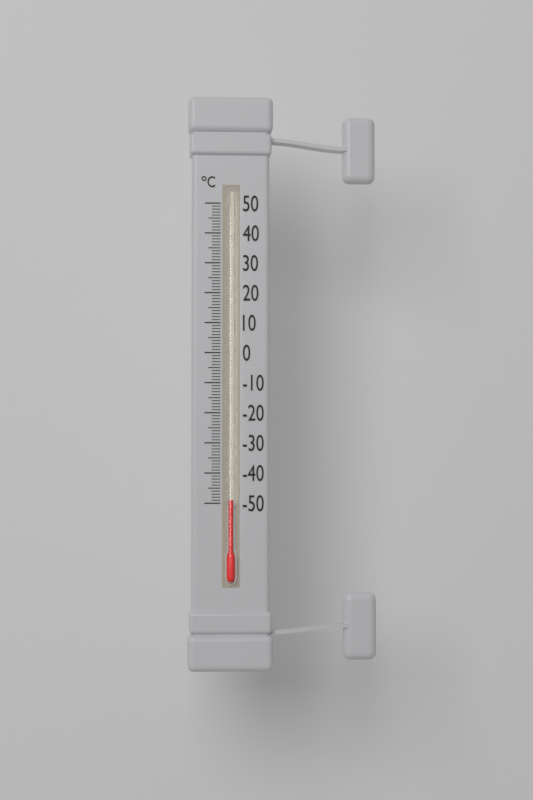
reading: -49 °C
